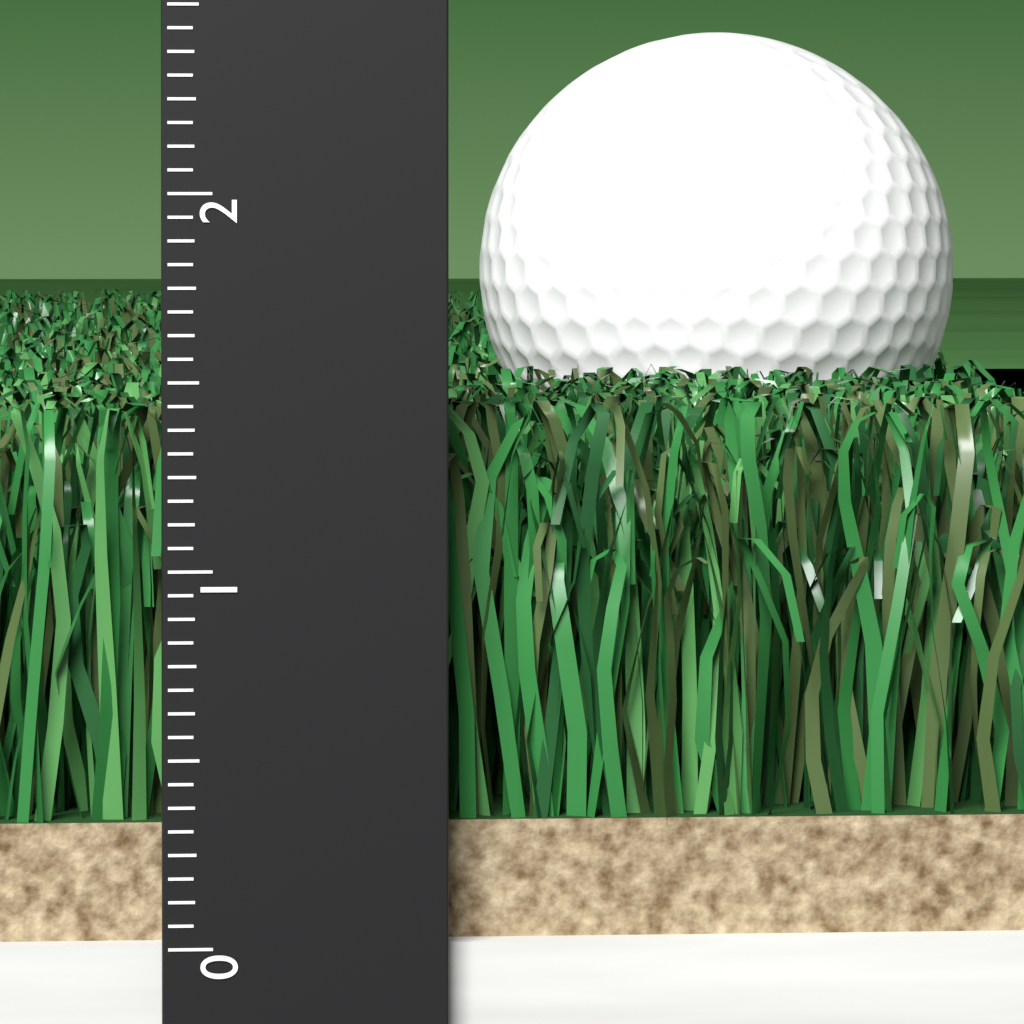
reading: 1.4375 (no unit)
